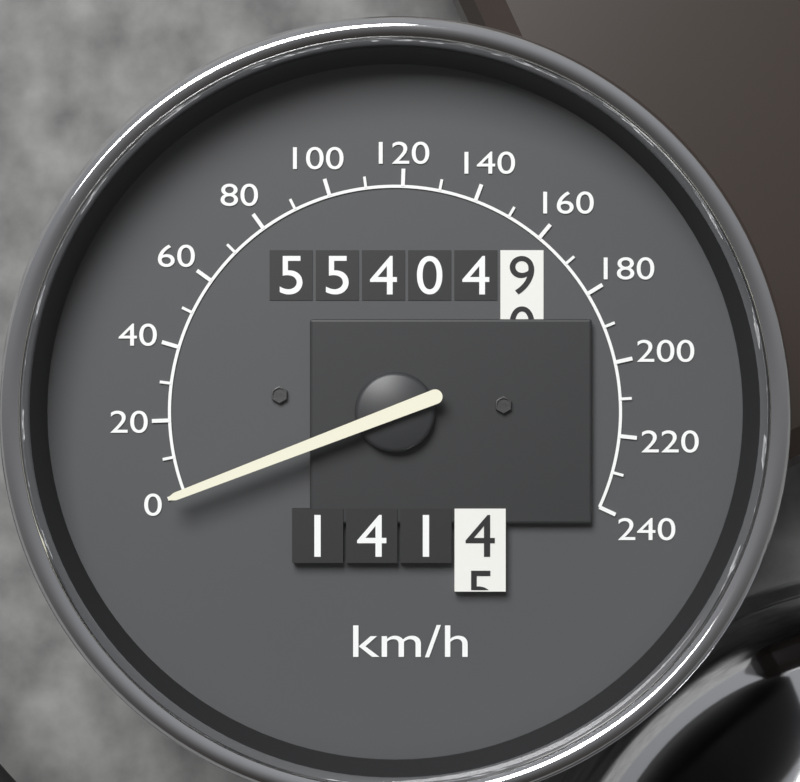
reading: 0 km/h
